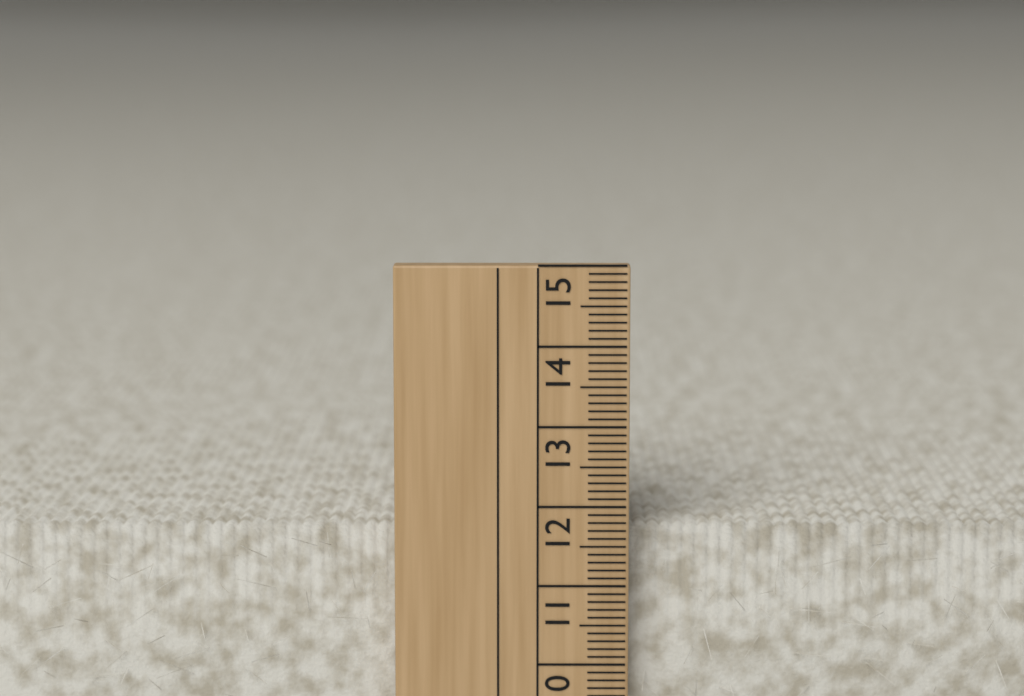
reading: 11.7 cm
